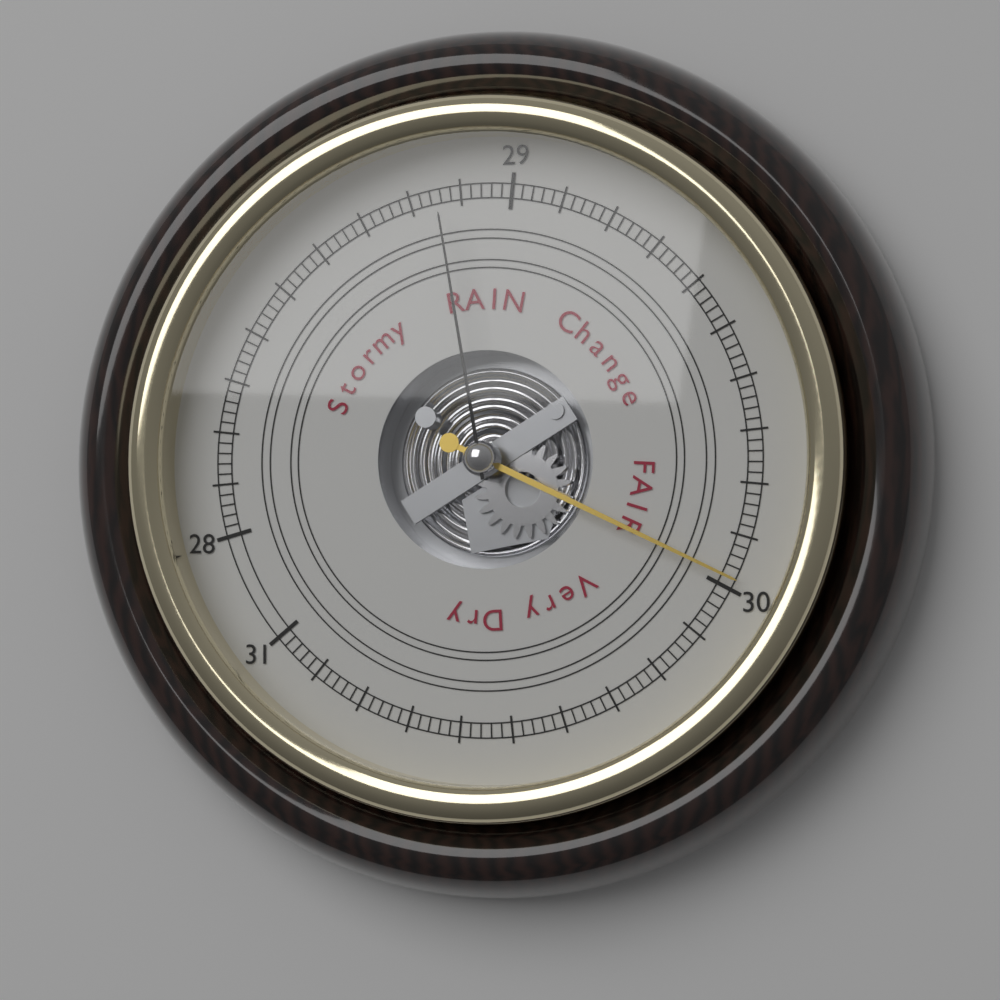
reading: 29.98 (no unit)
